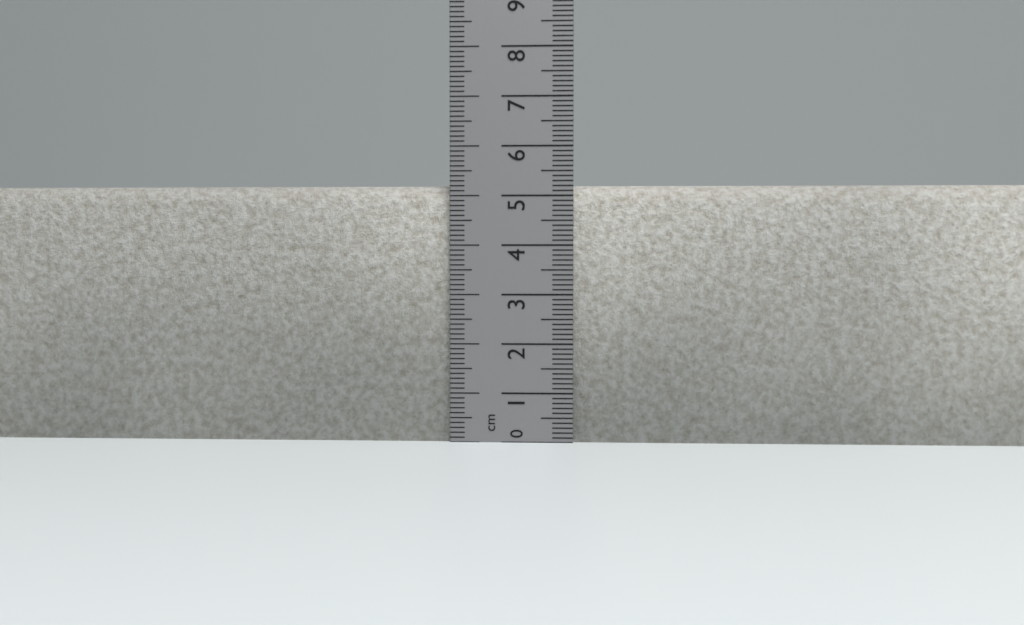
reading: 5.2 cm
